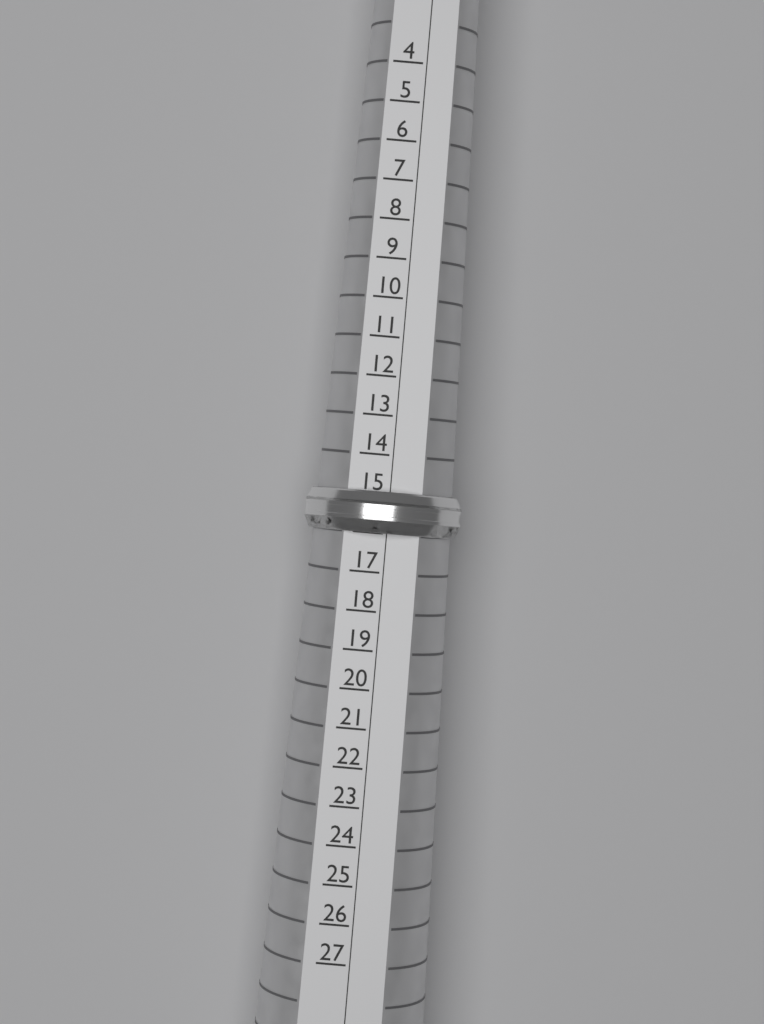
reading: 16 (no unit)
